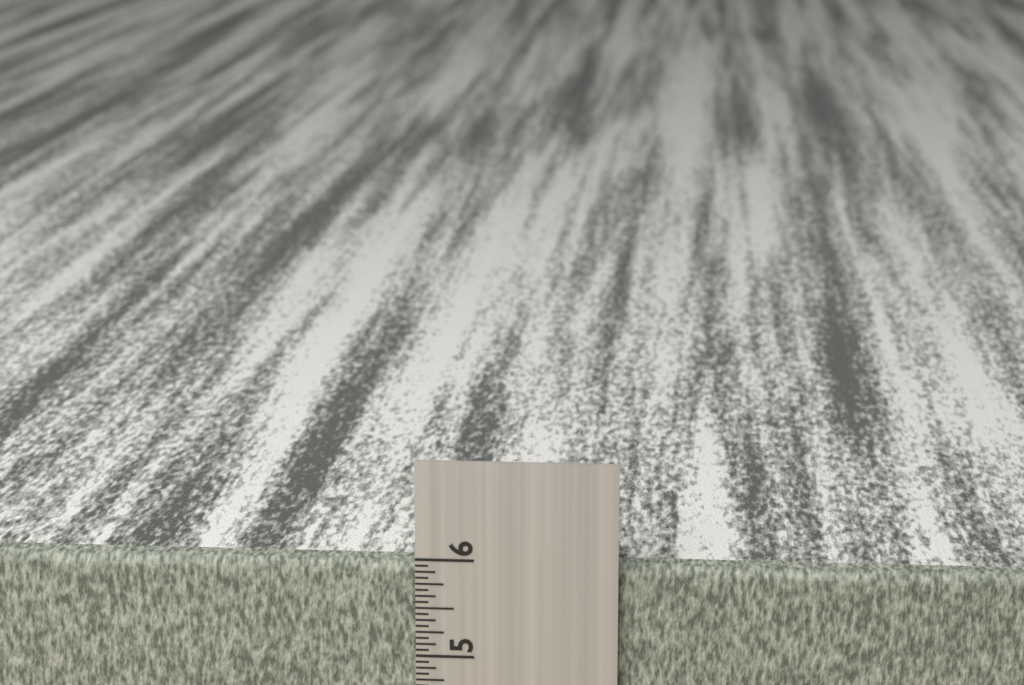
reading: 5.9375 in
